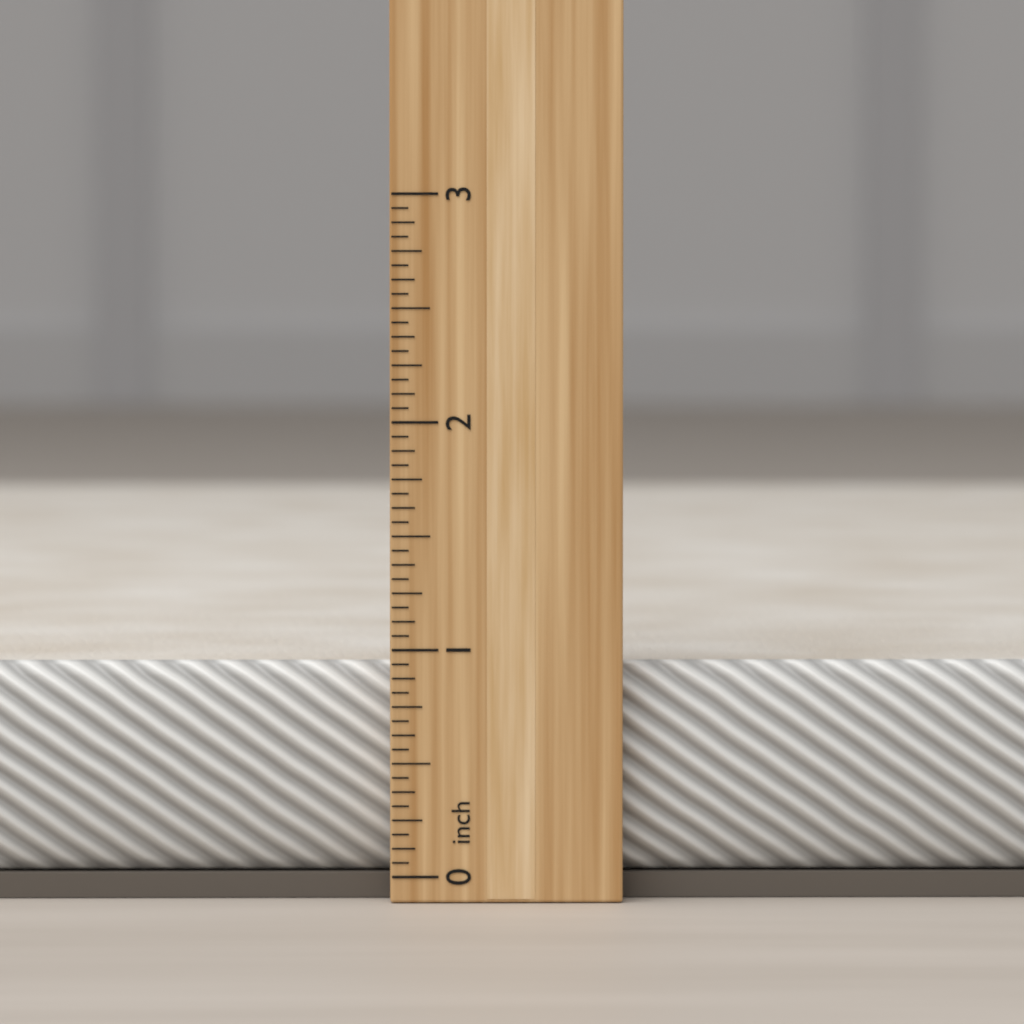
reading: 0.9375 inch
